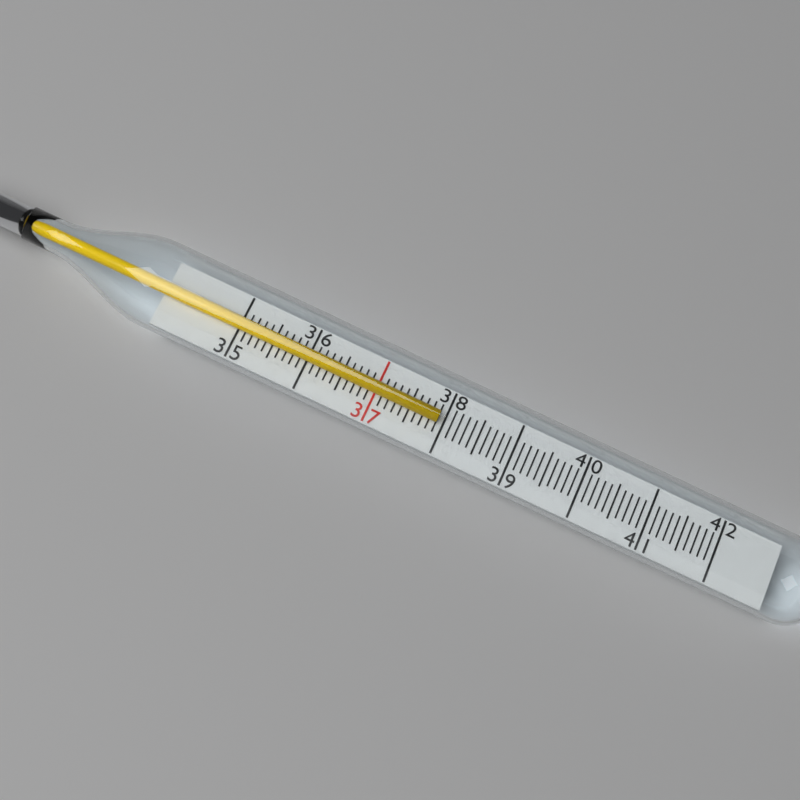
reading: 37.9 (no unit)
